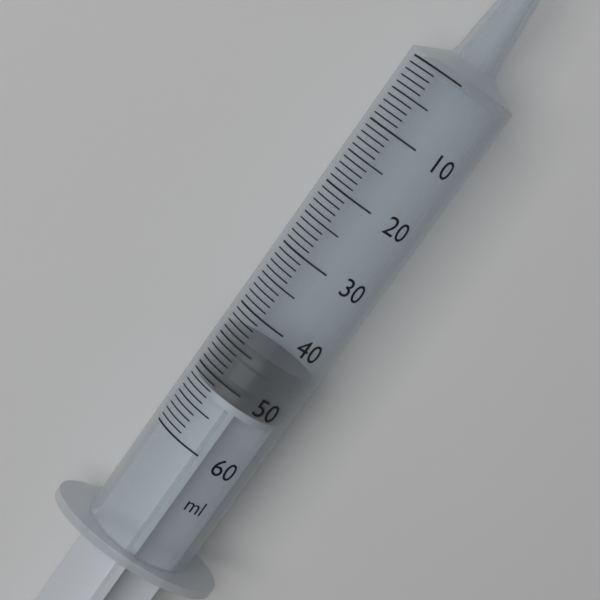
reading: 44 ml
